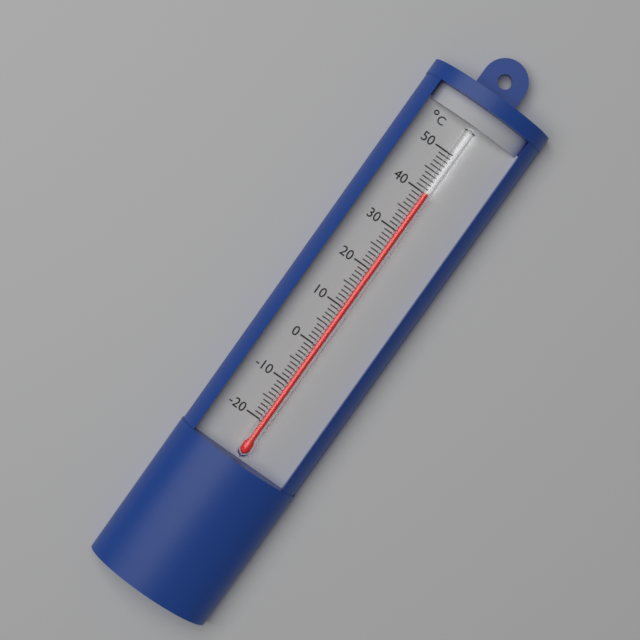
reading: 40 °C
